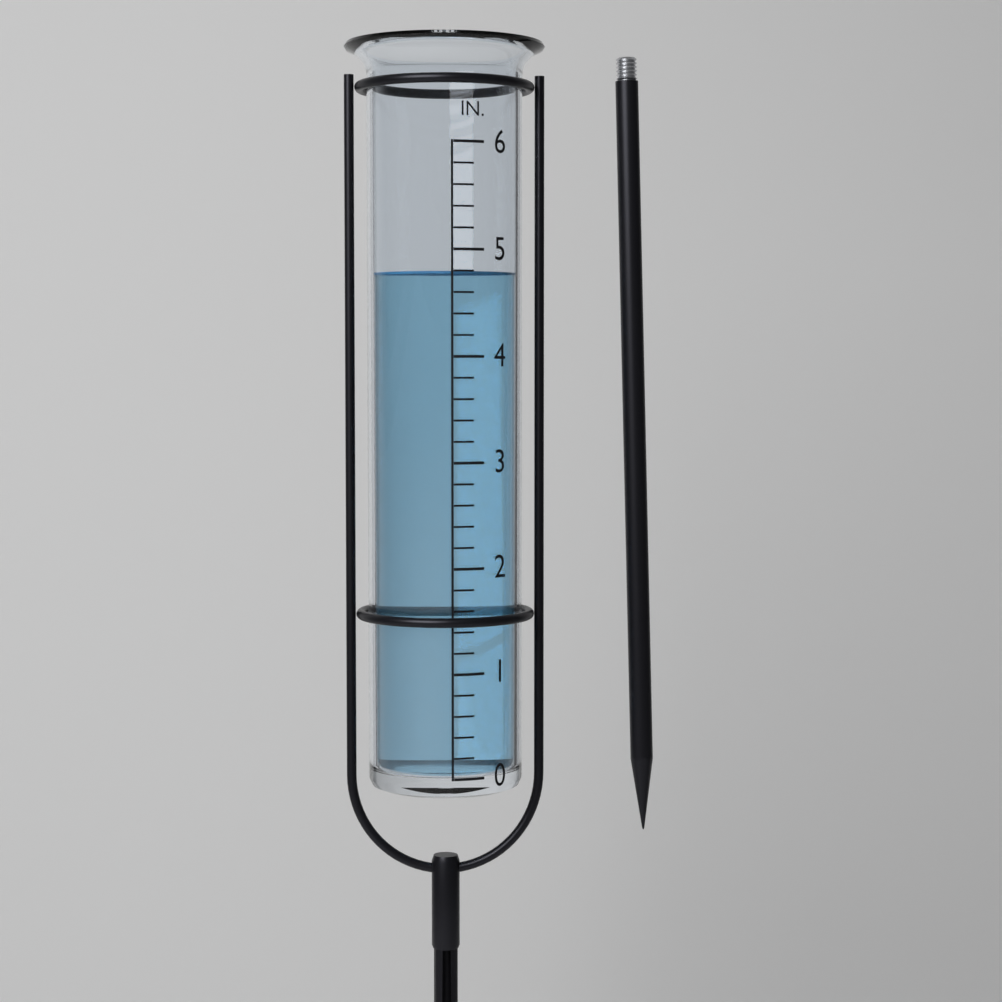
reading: 4.8 in
